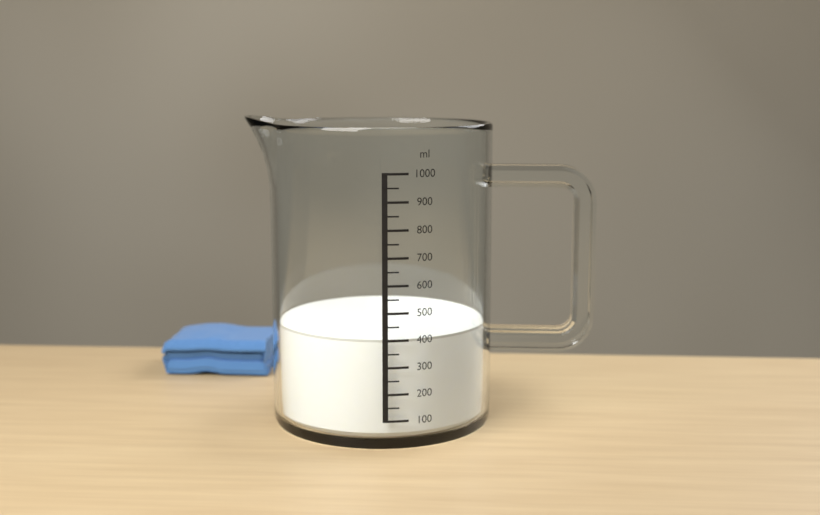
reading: 400 ml
